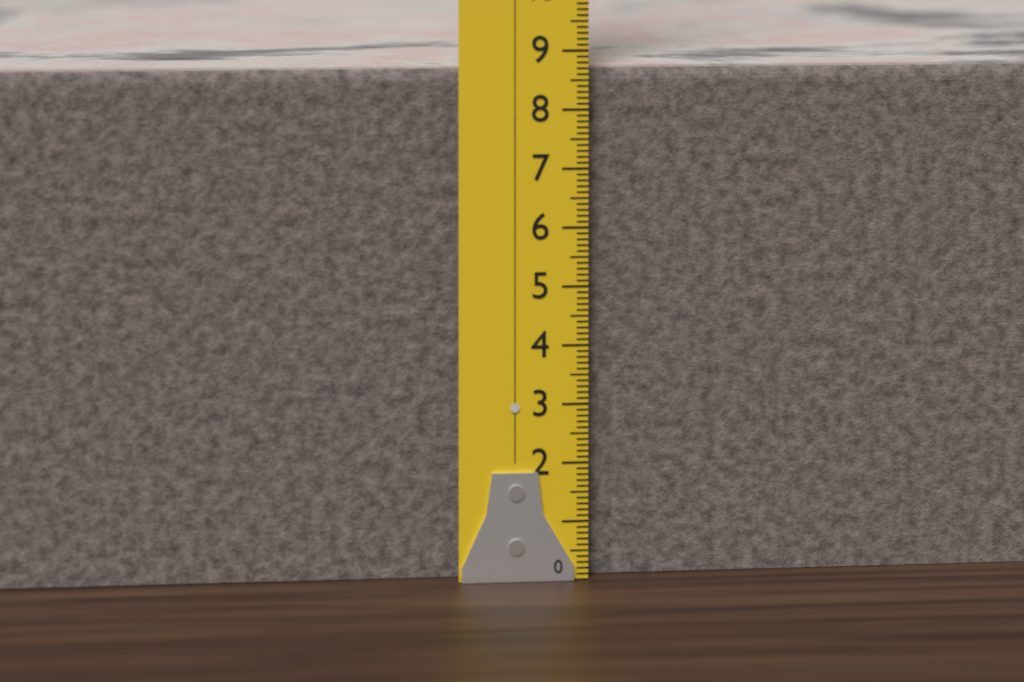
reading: 8.7 (no unit)
